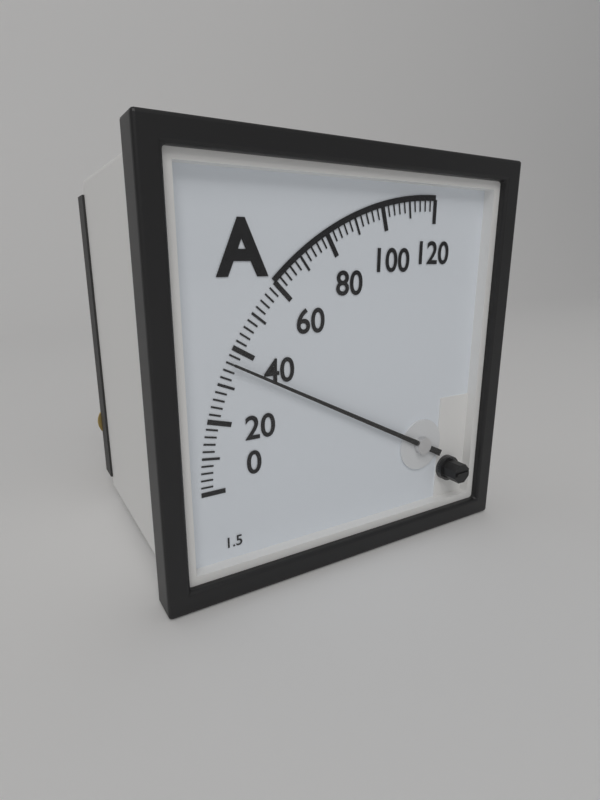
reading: 36 A
